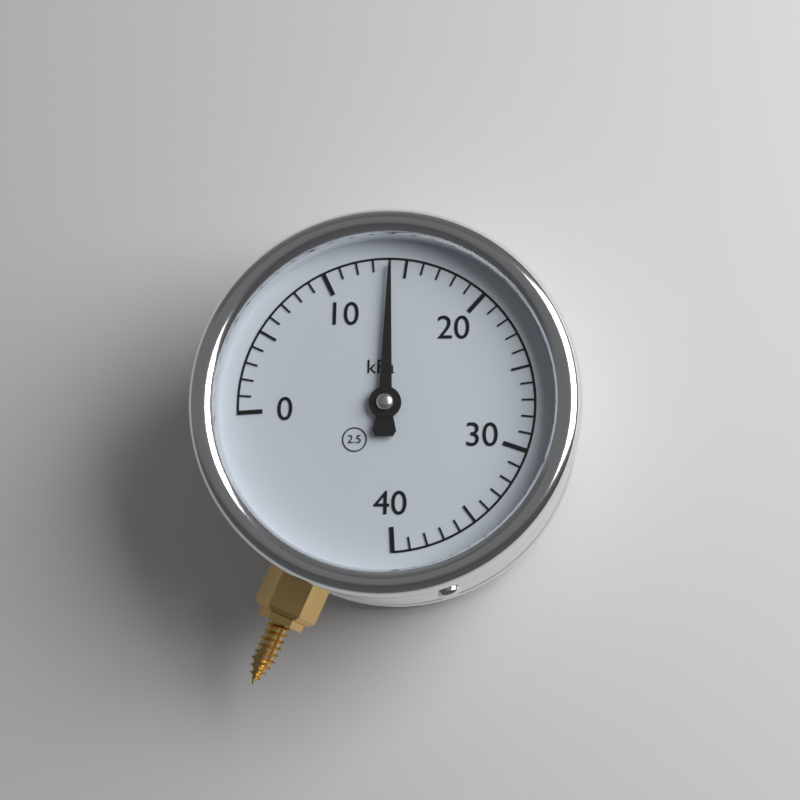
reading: 14 kPa
